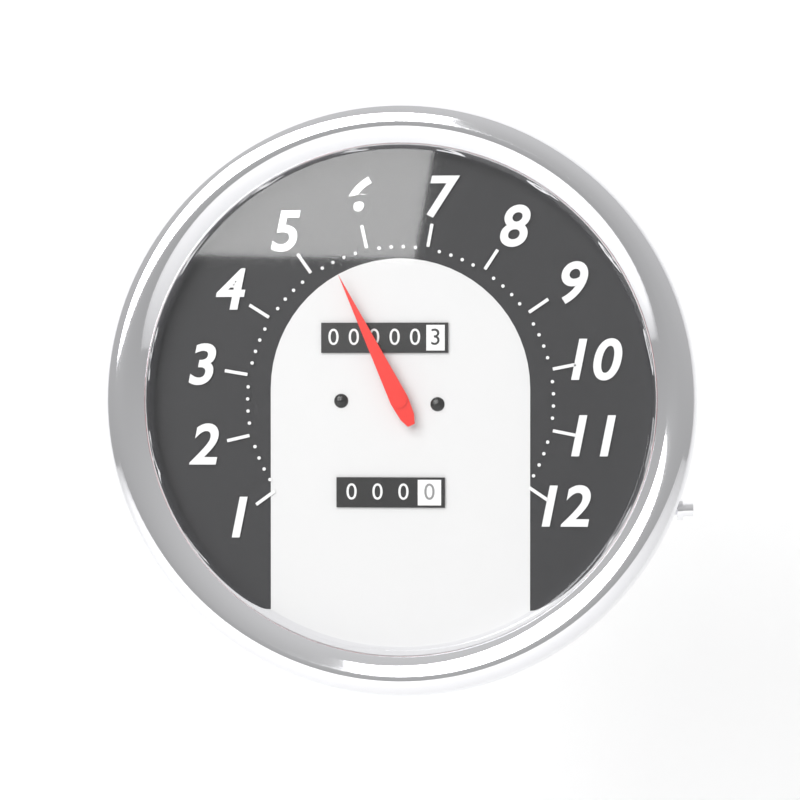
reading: 5.4 (no unit)
